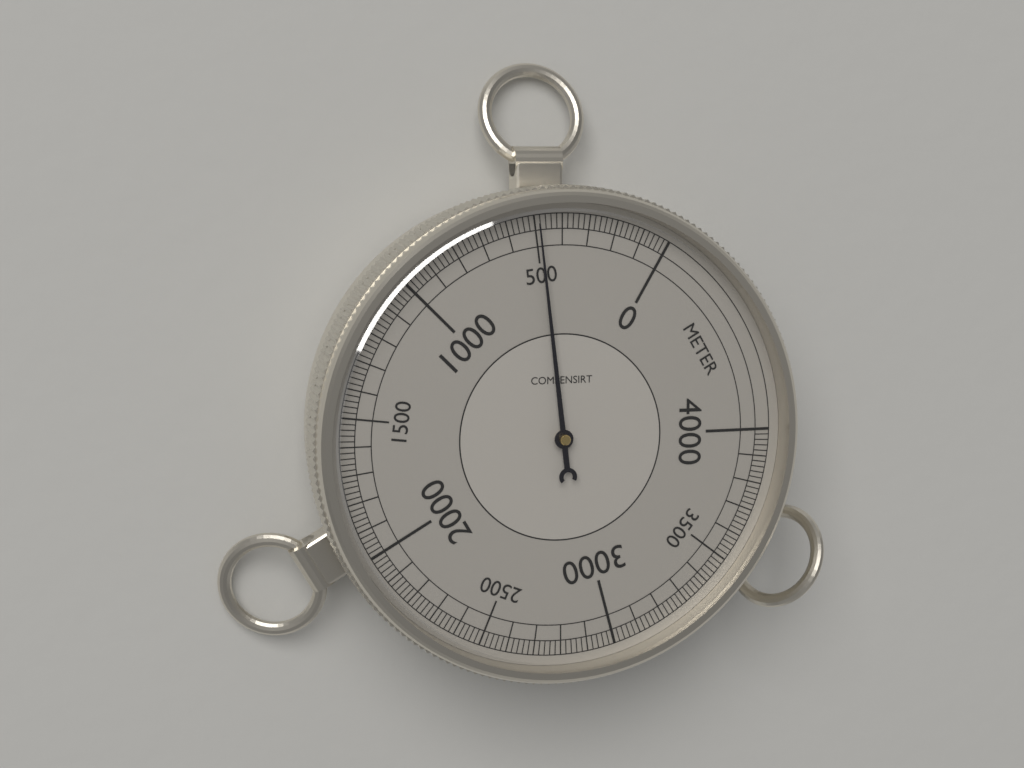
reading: 490 m
